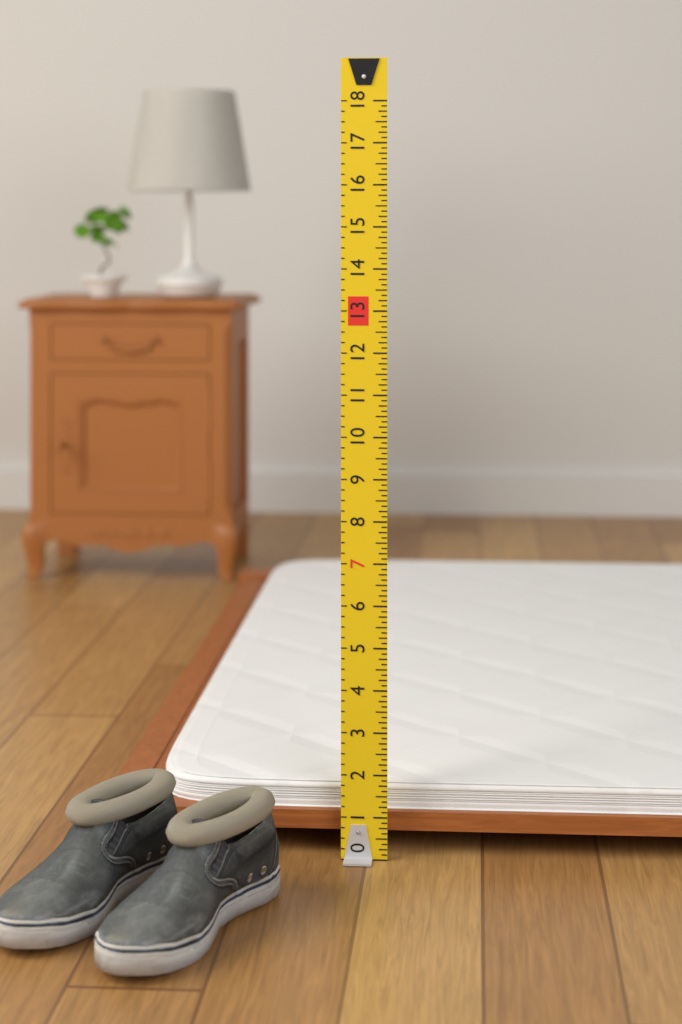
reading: 1.625 (no unit)
